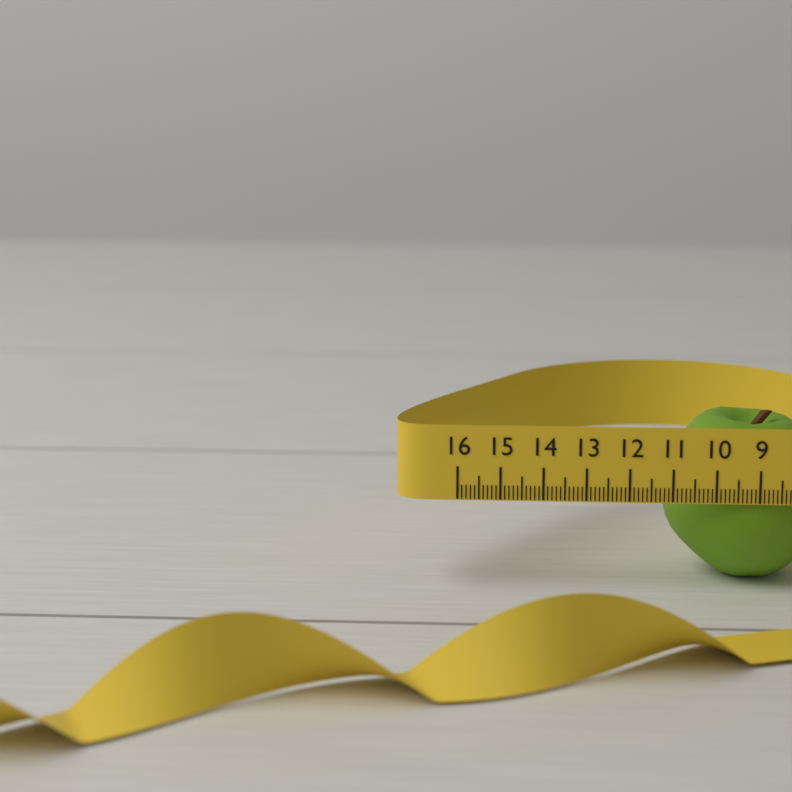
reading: 11.1 (no unit)
